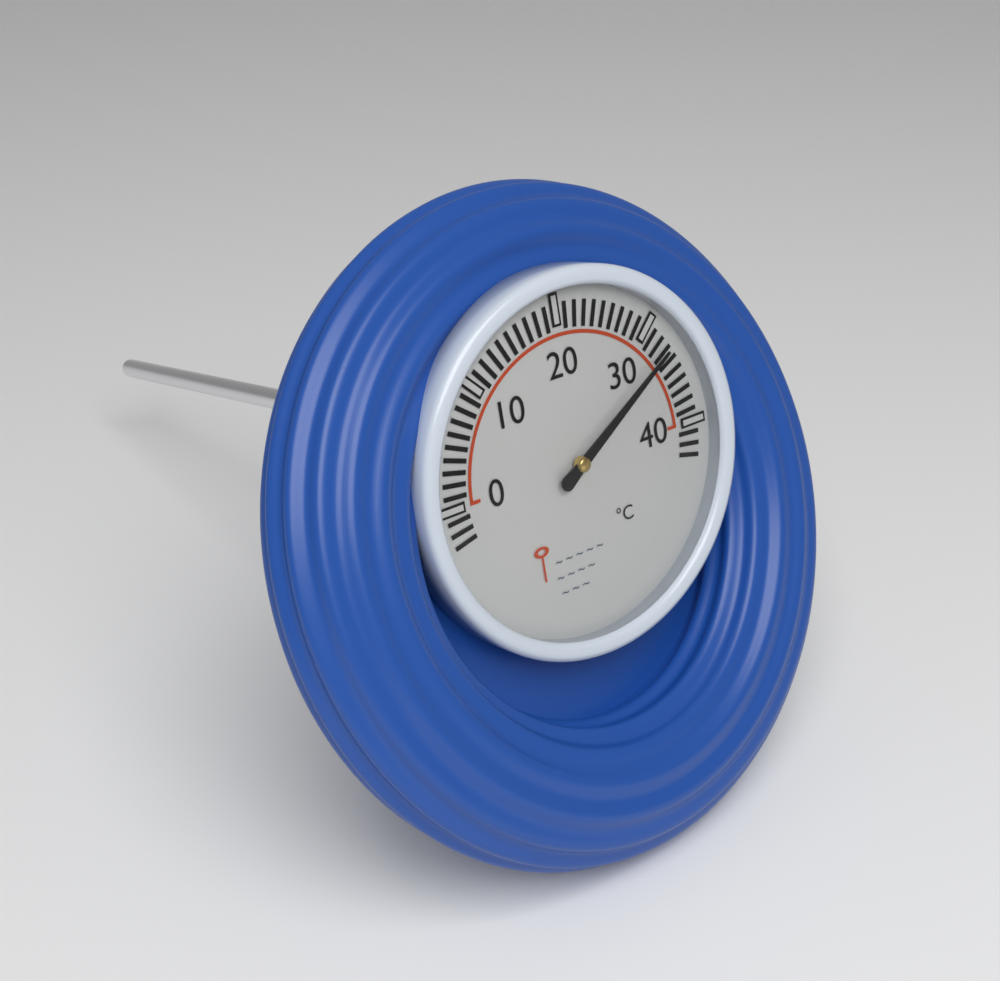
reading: 33 °C
